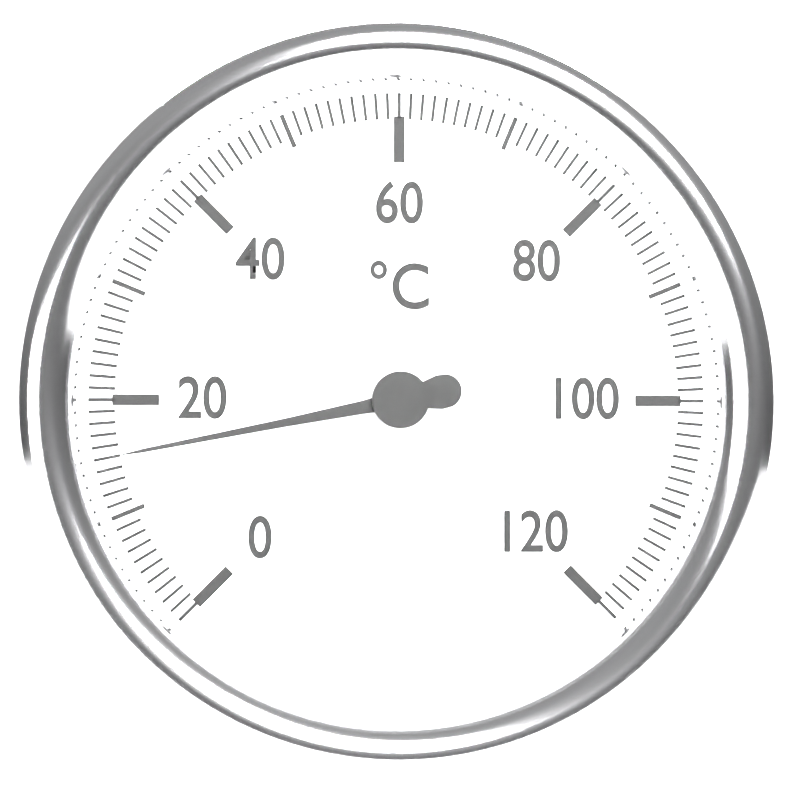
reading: 15 °C
